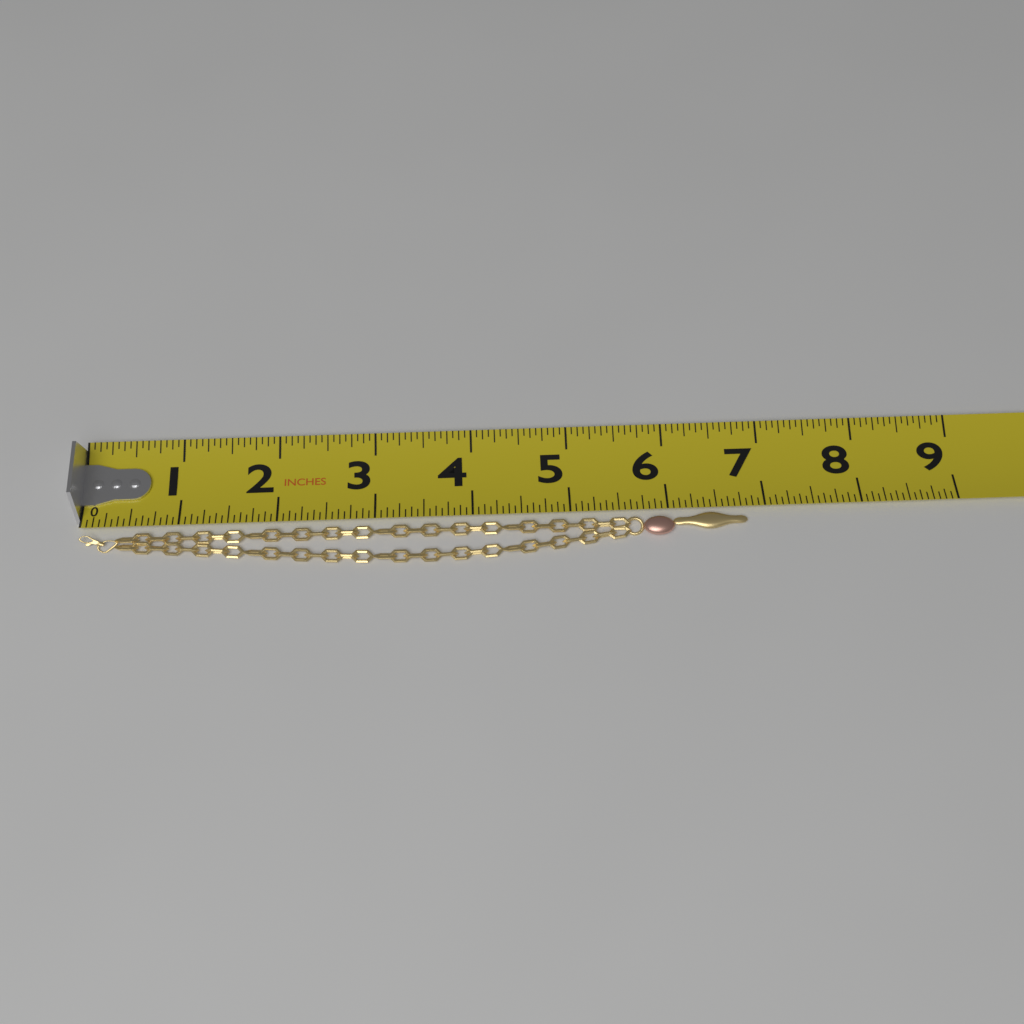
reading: 6.8125 in
